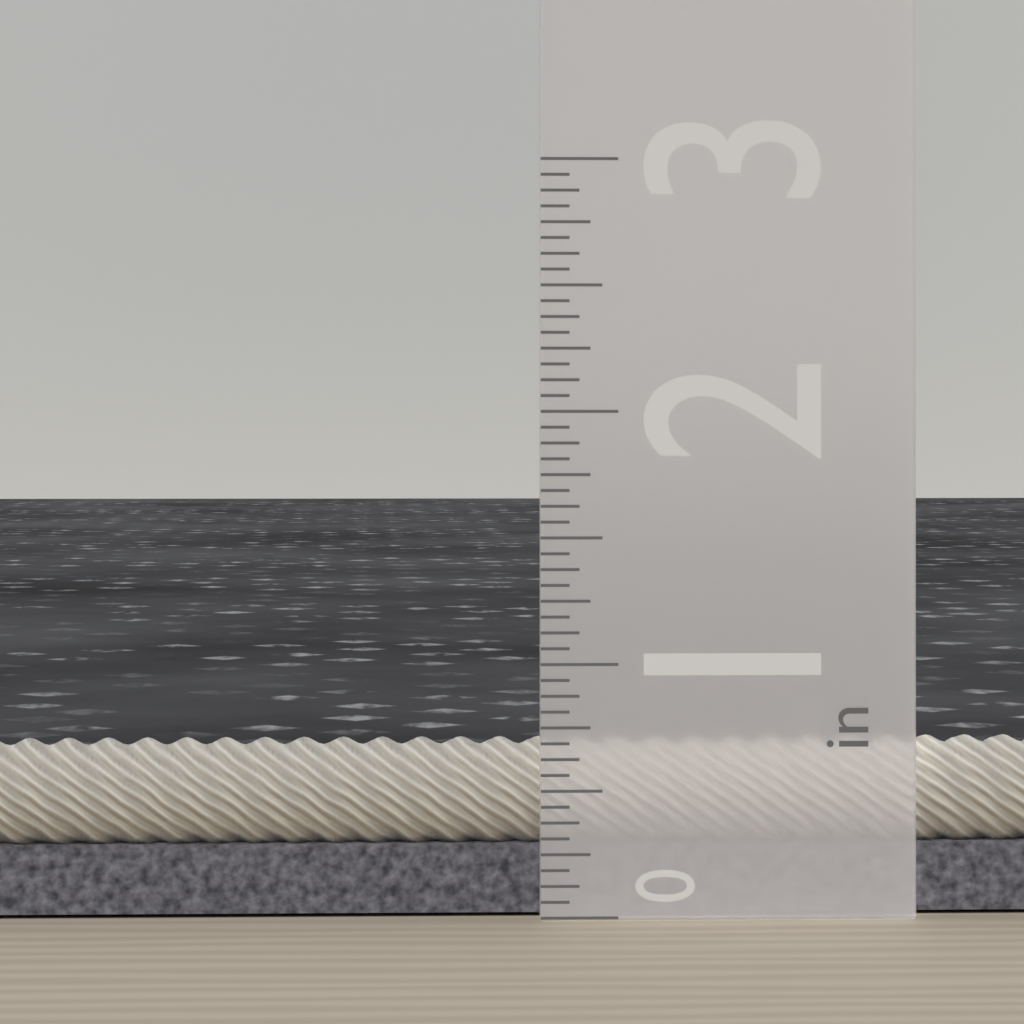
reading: 0.6875 in
